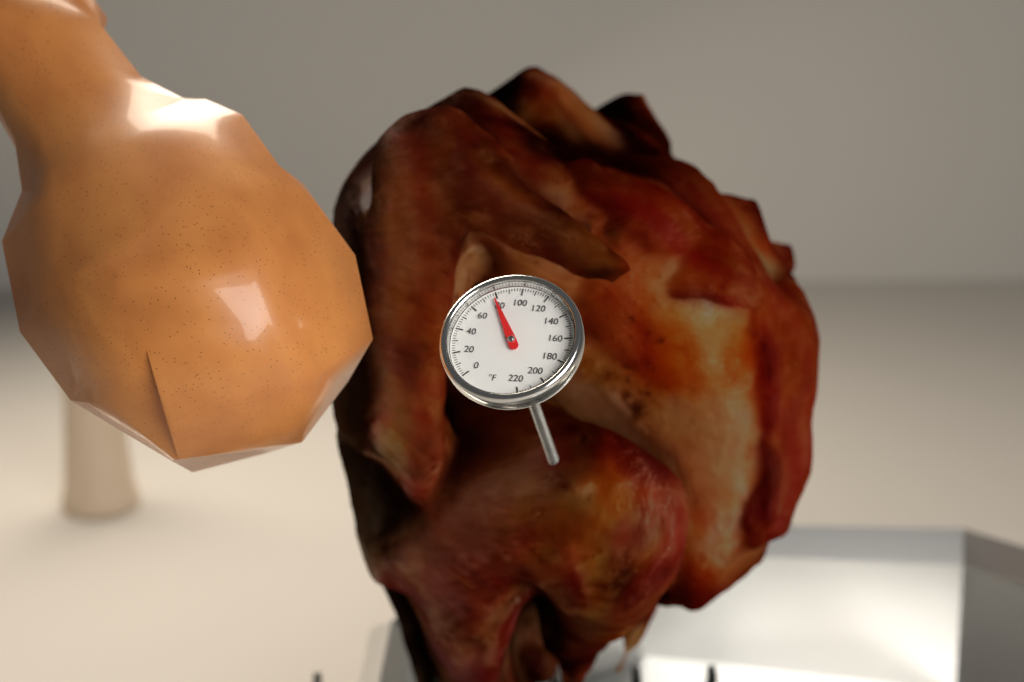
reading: 78 °F
